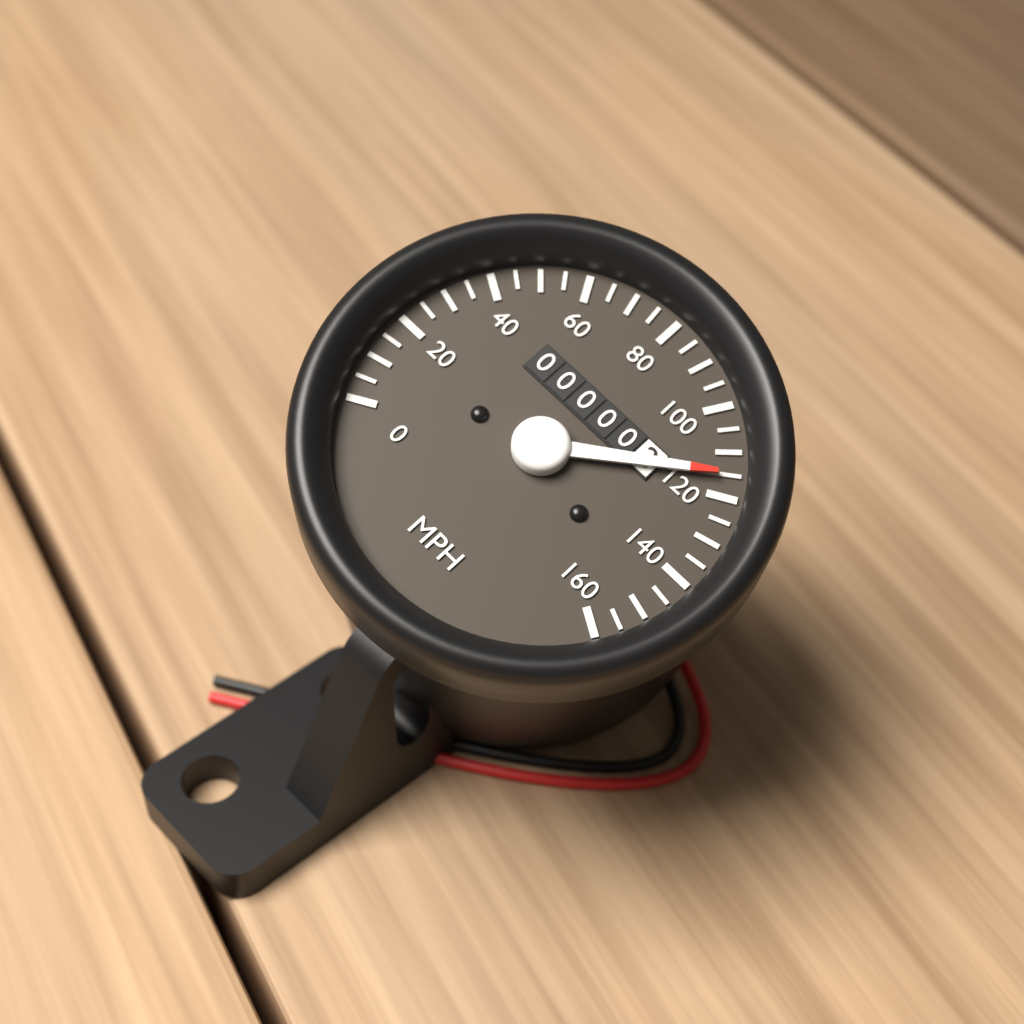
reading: 115 MPH
